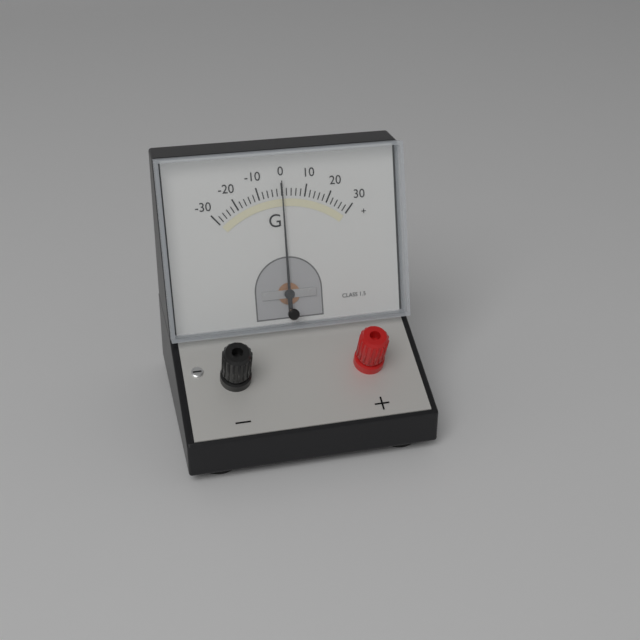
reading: 0 (no unit)
